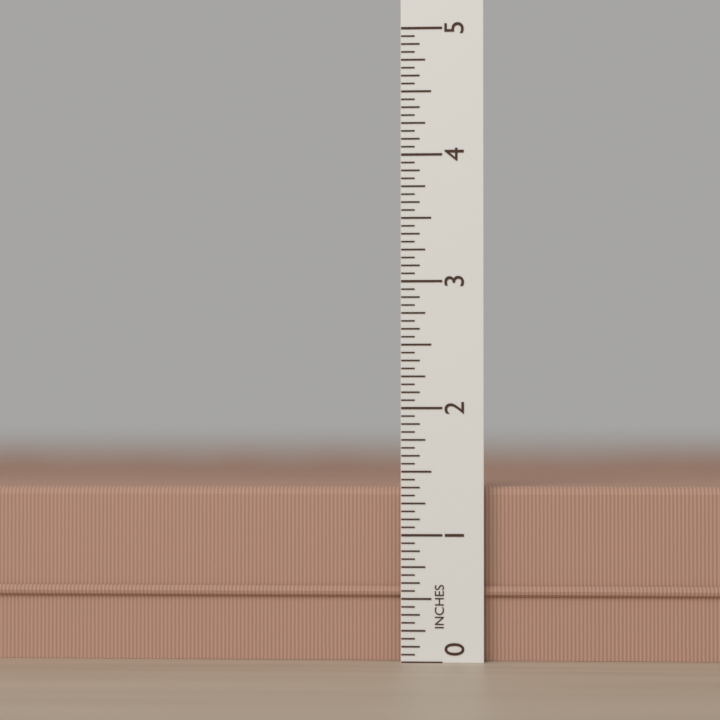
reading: 1.3750 in
